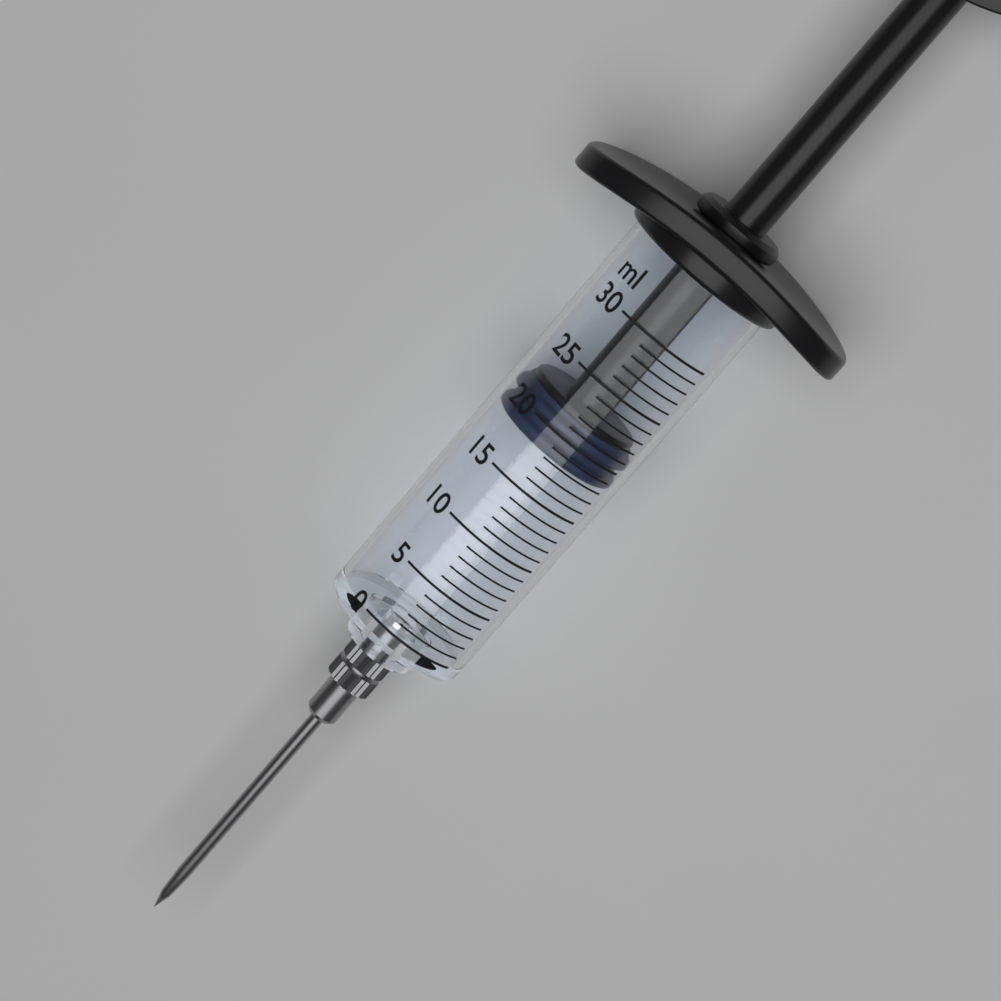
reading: 18 ml
